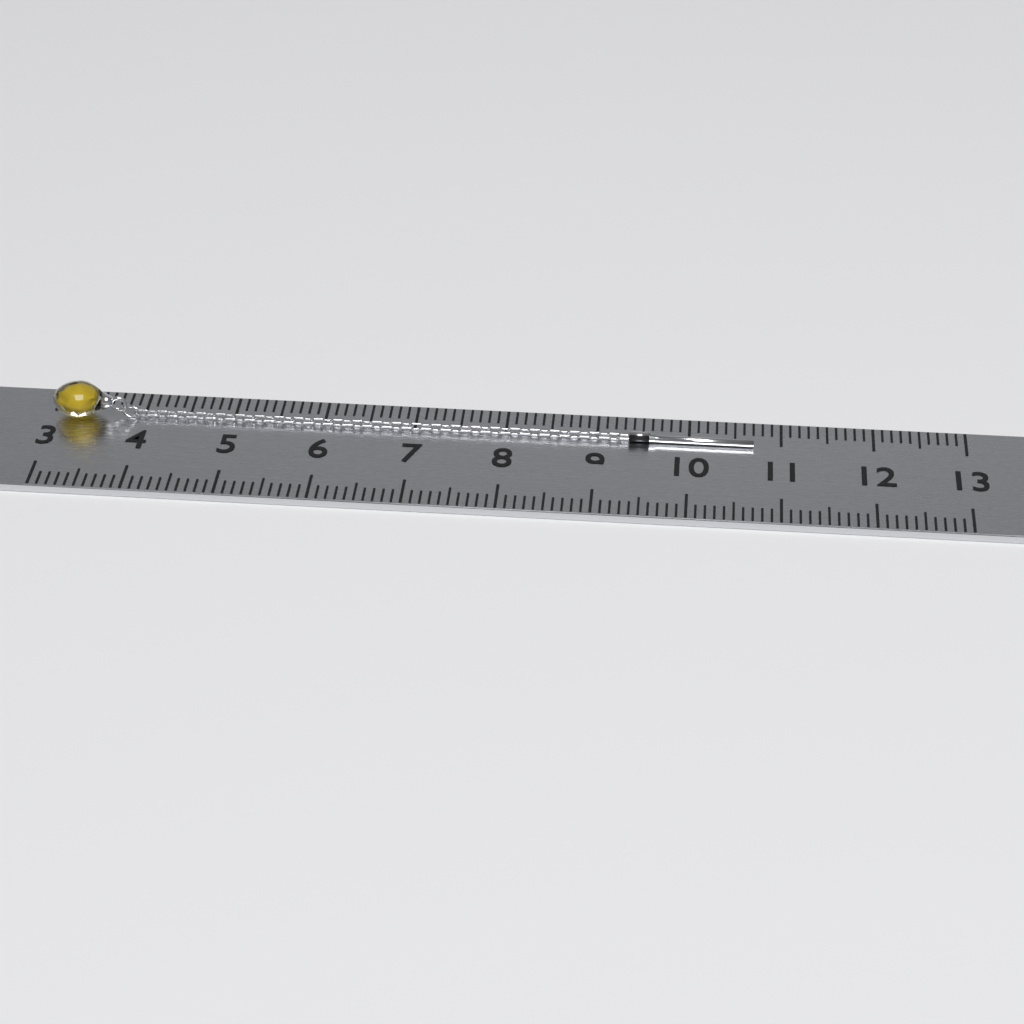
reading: 10.7 (no unit)
